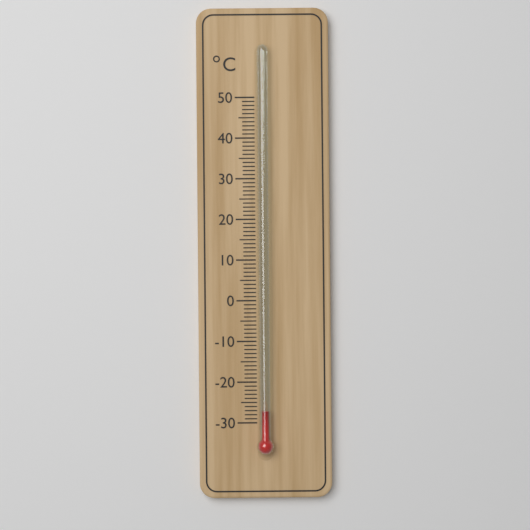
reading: -27 °C
